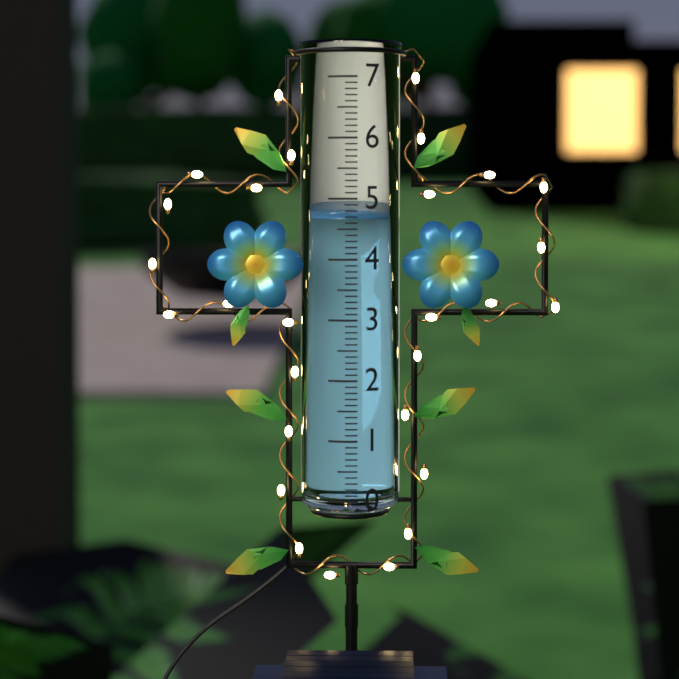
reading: 4.7 (no unit)
